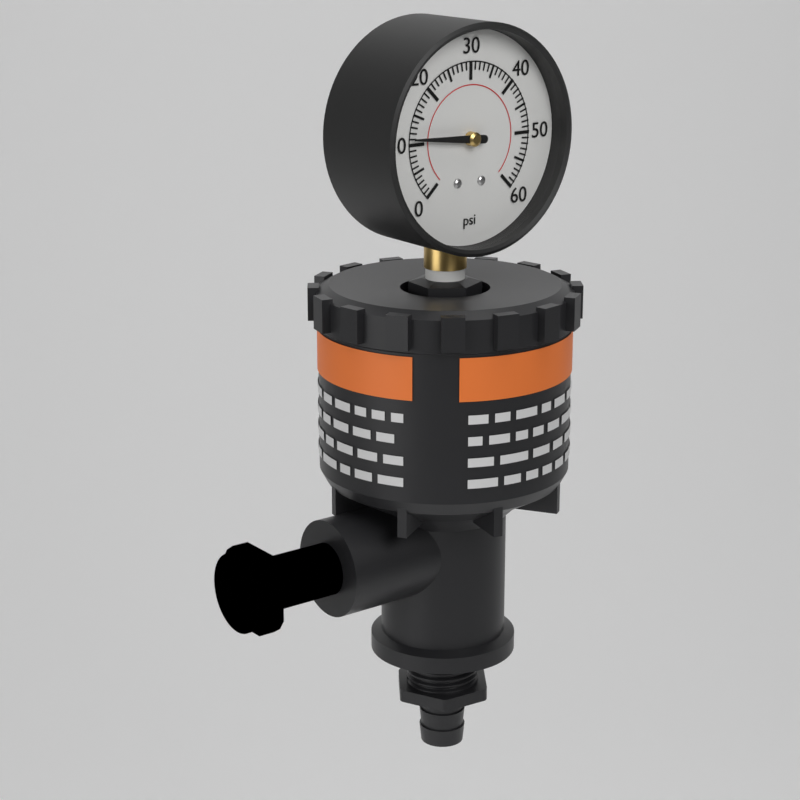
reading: 11 psi
